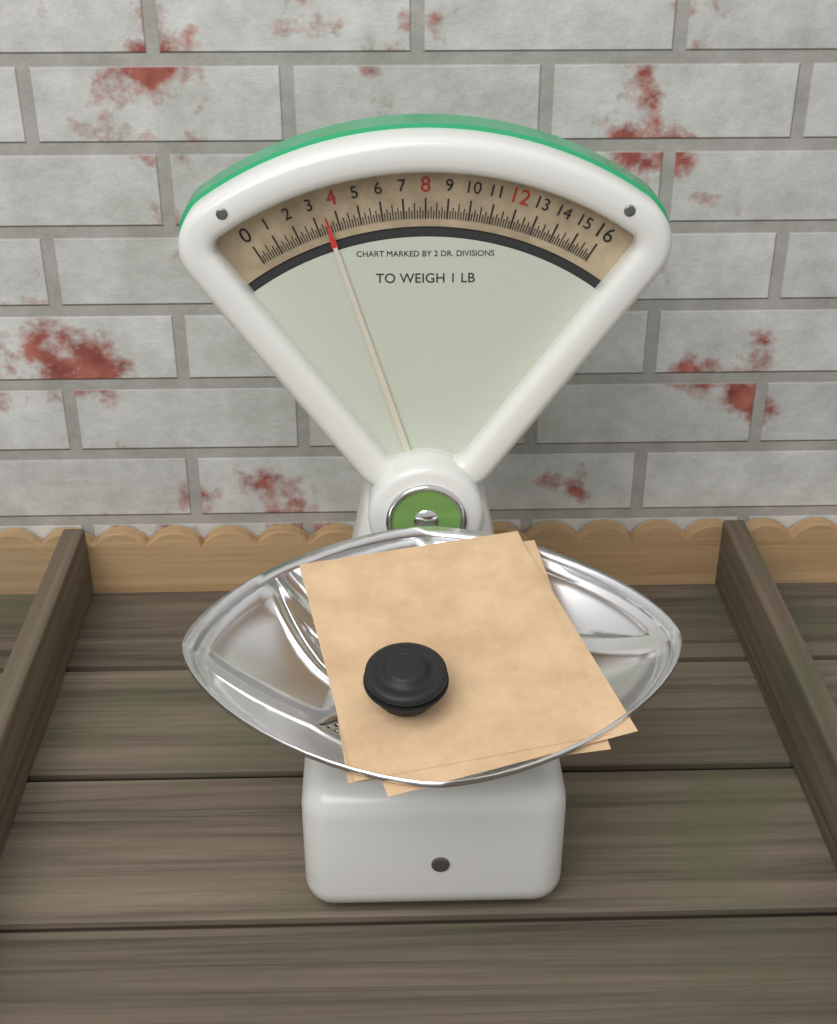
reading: 3.500 oz
